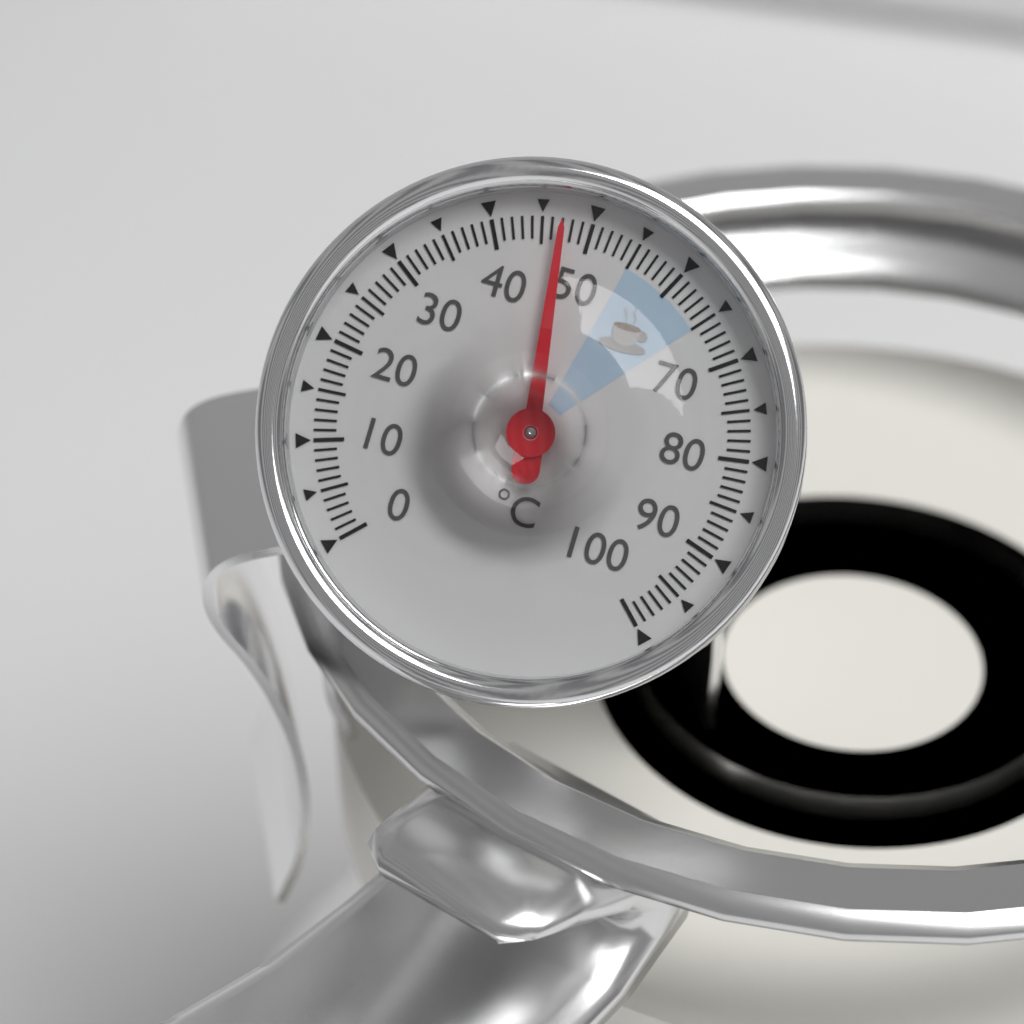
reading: 47 °C
